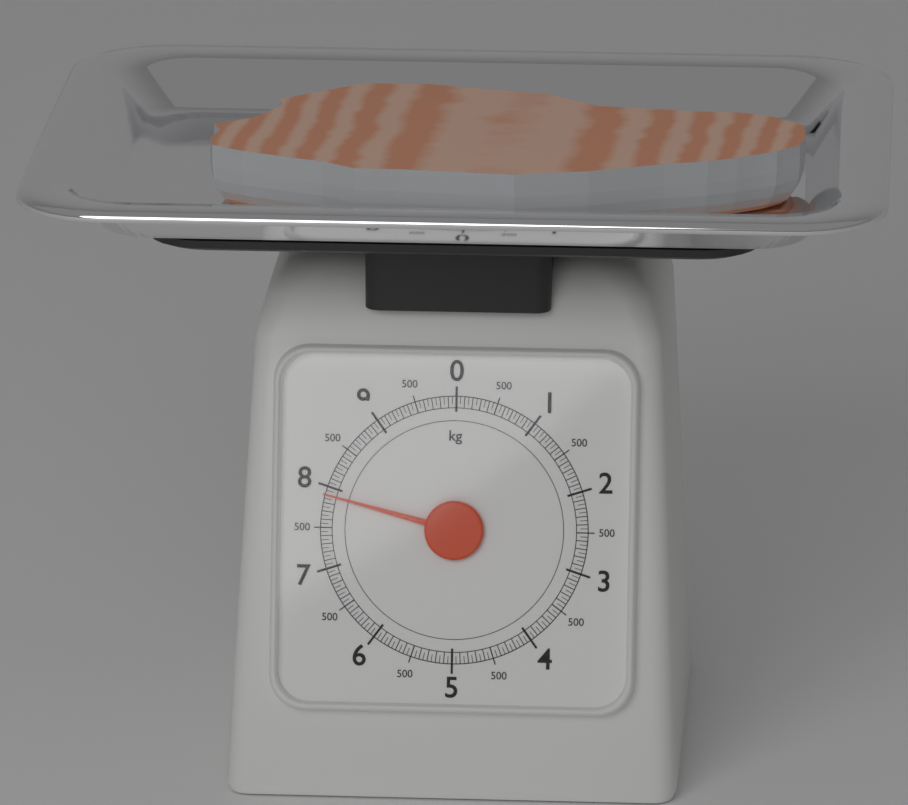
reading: 7.90 kg
